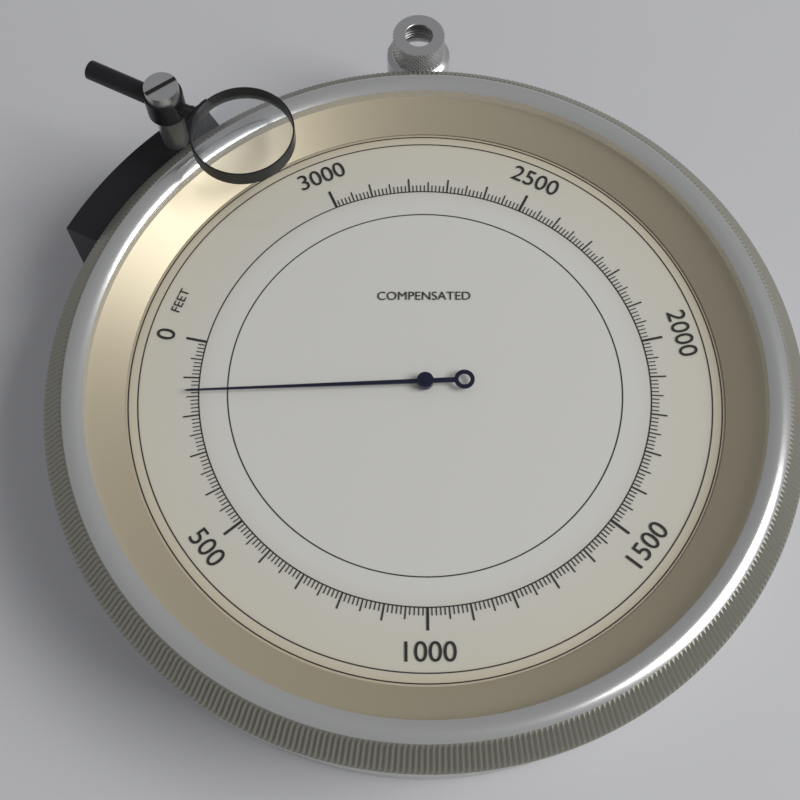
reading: 140 feet
